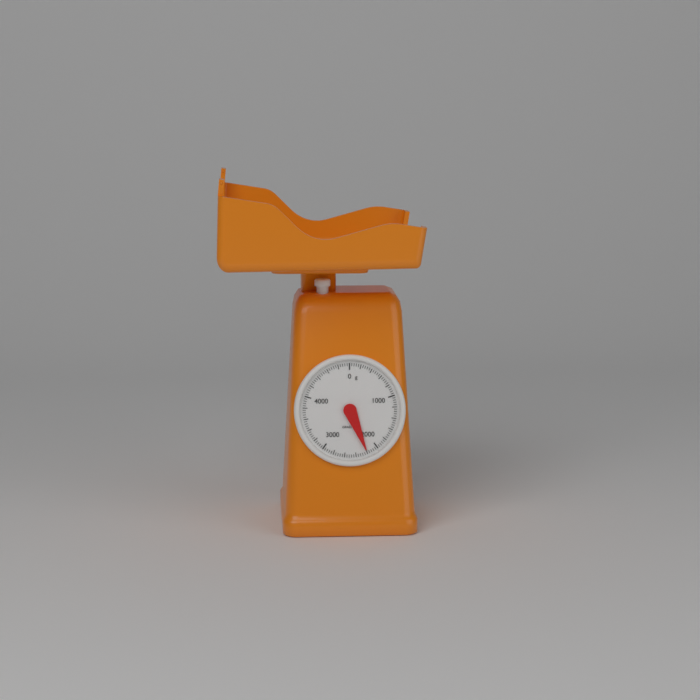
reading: 2200 g
